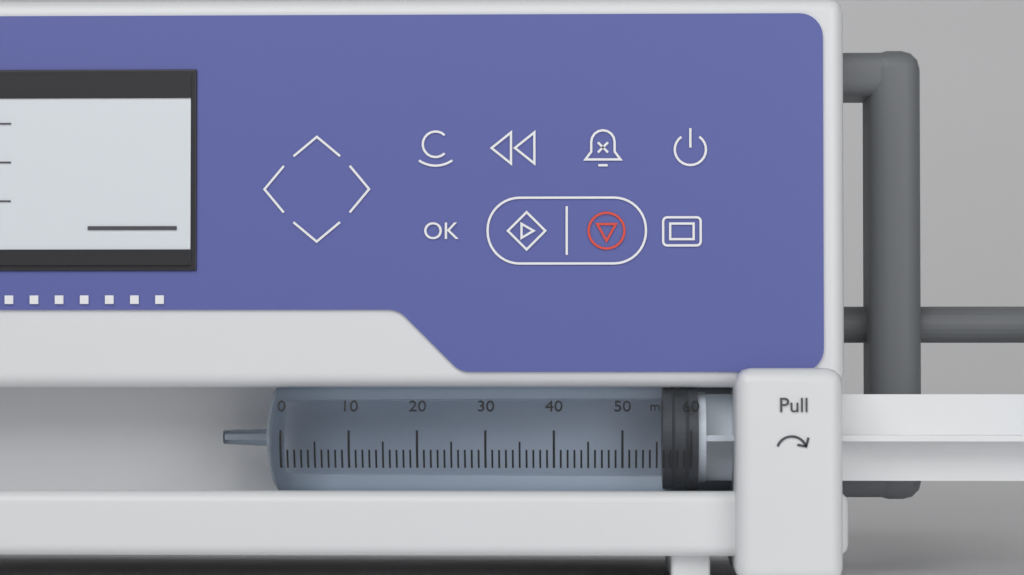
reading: 56 ml
